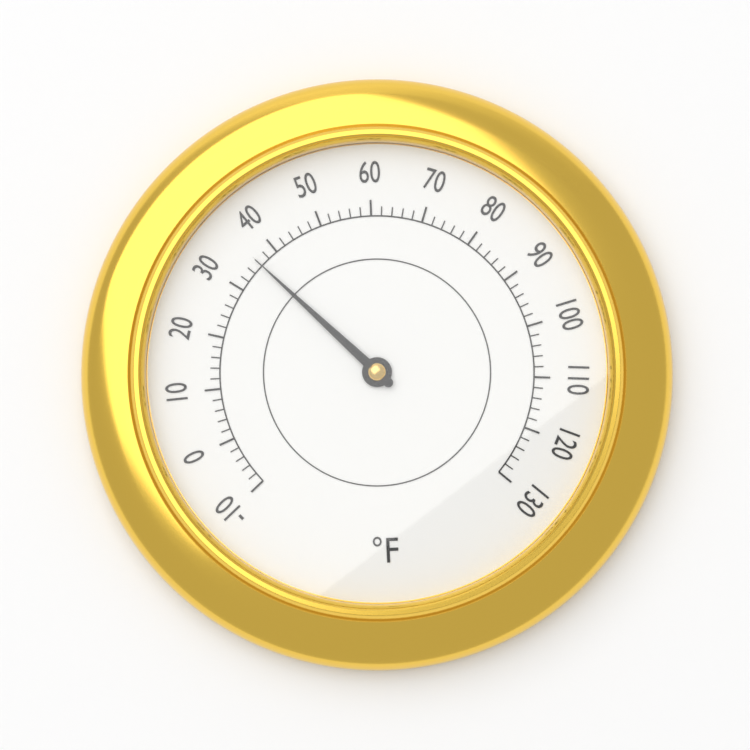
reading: 36 °F
